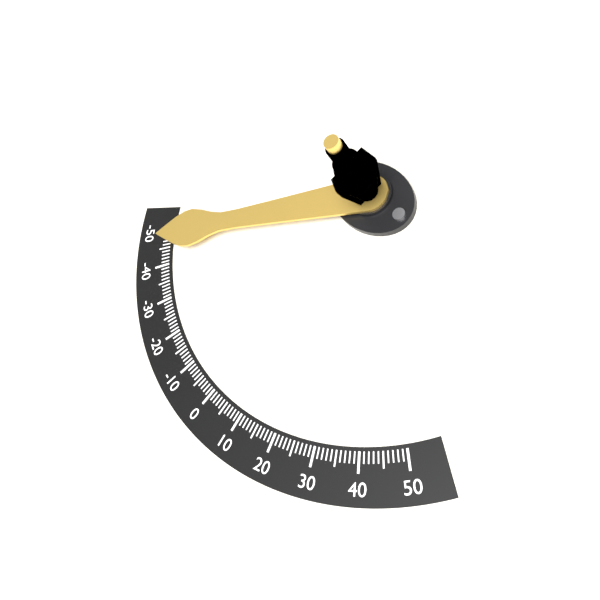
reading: -48 (no unit)
